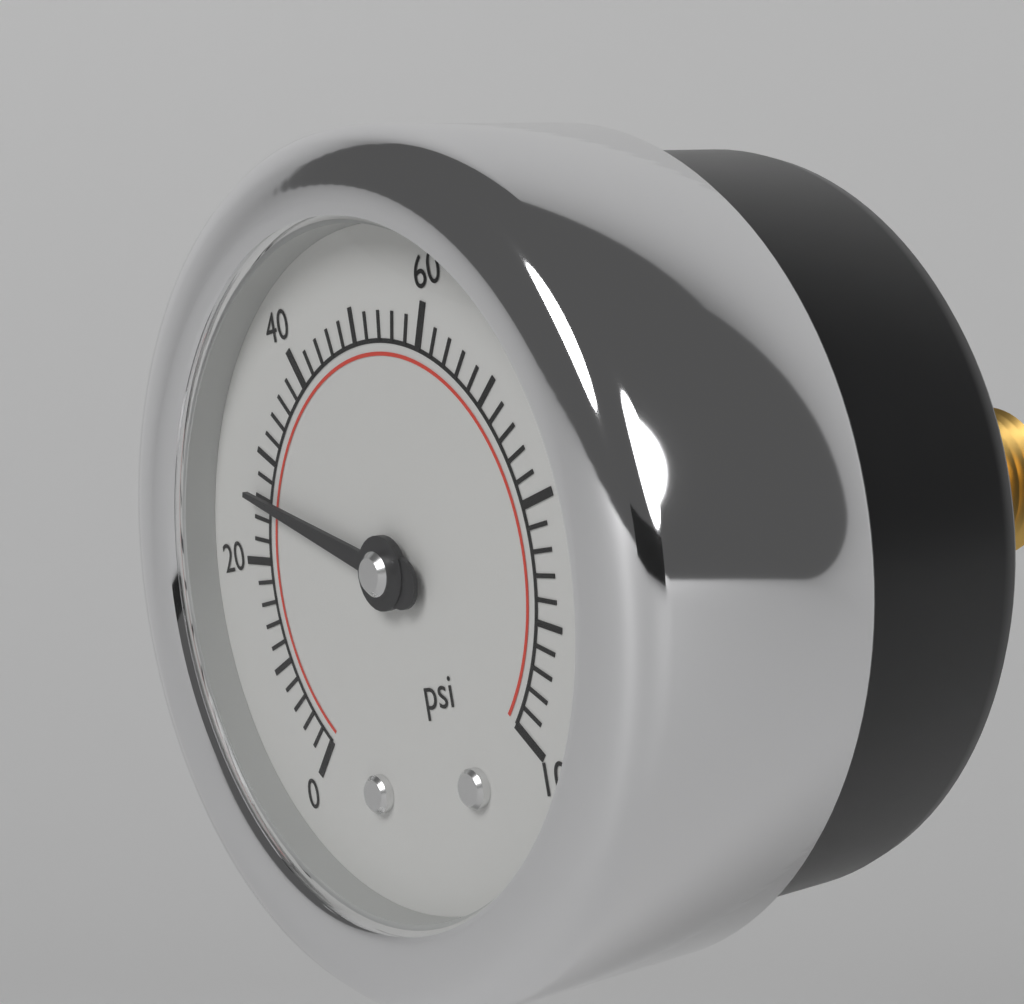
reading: 26 psi
